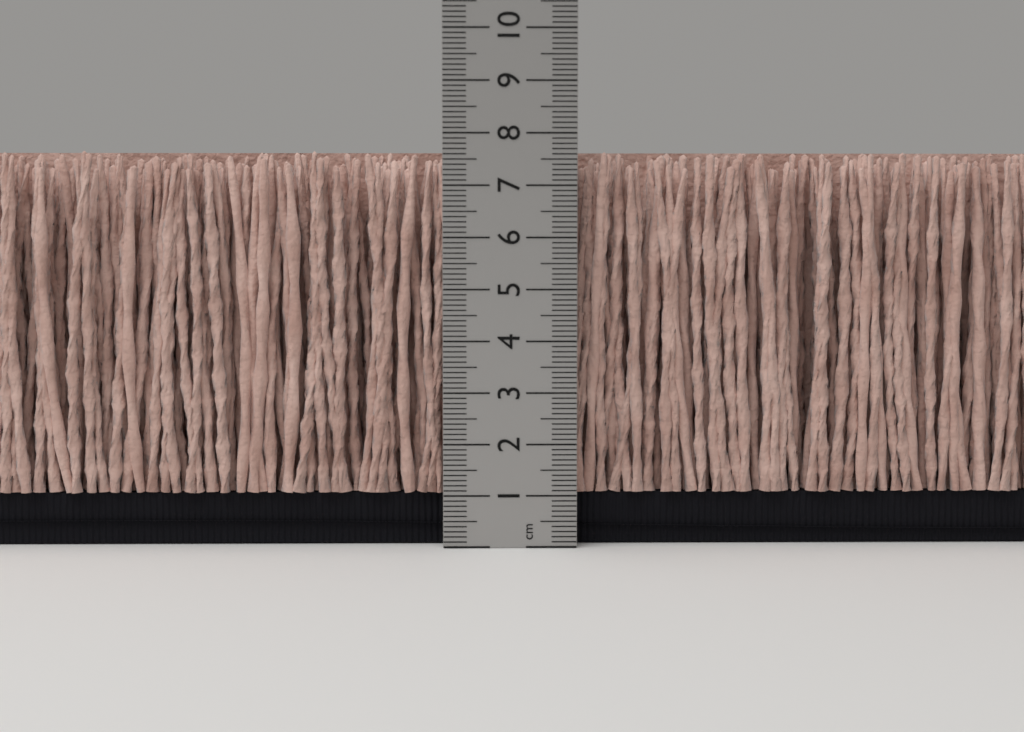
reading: 7.7 cm
